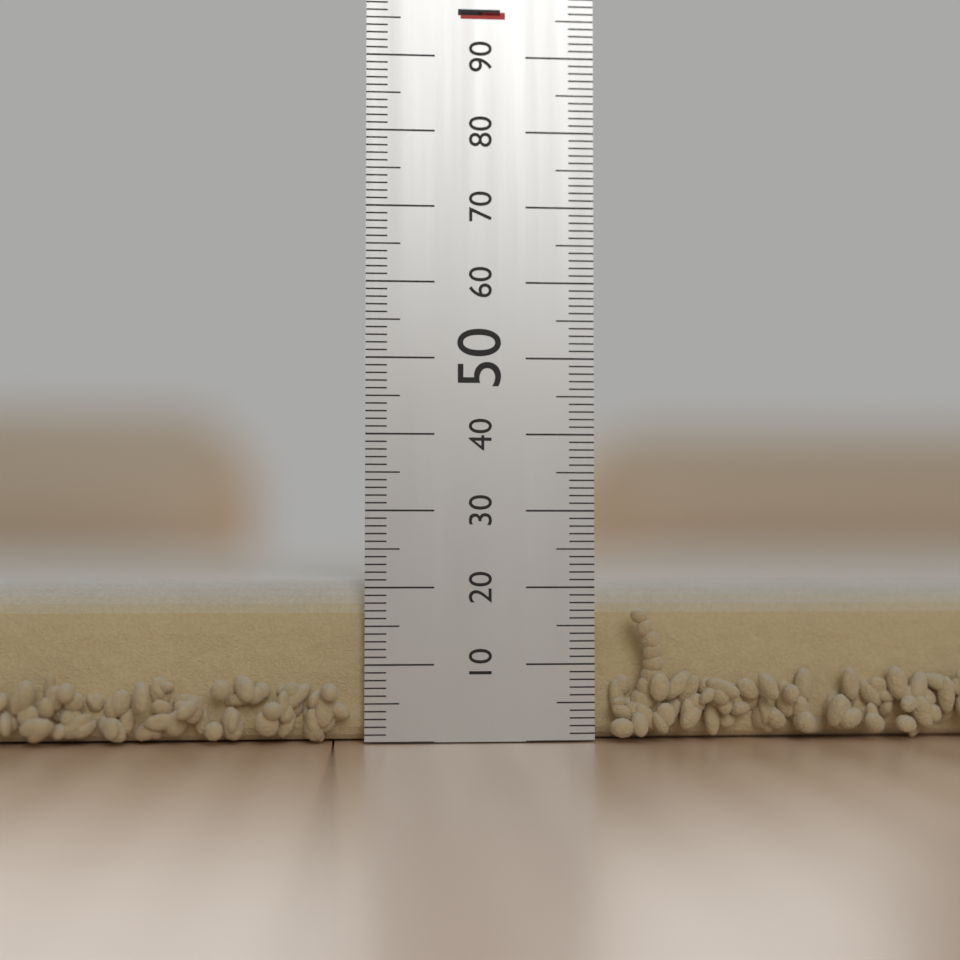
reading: 21 mm
